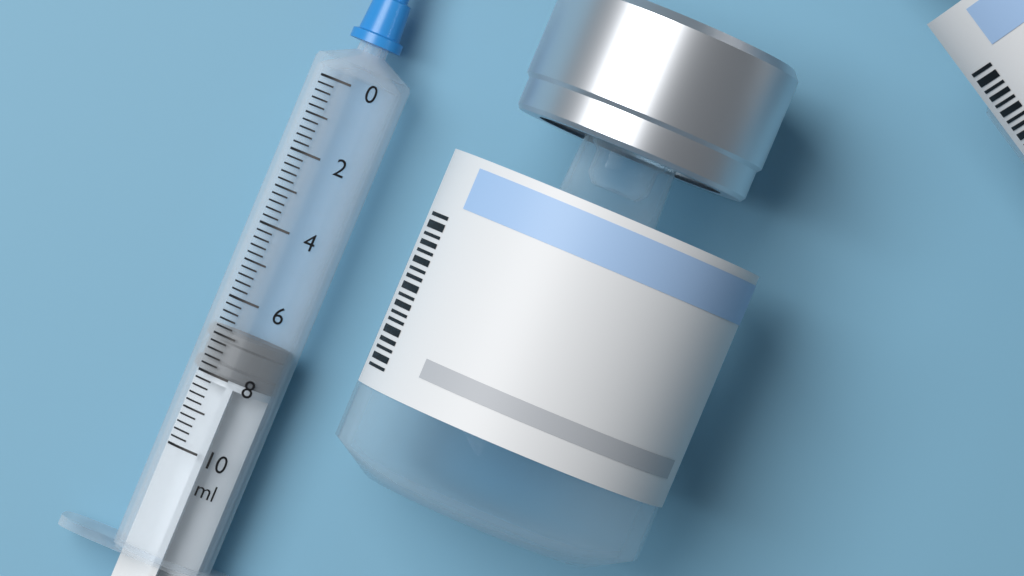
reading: 6.8 ml
